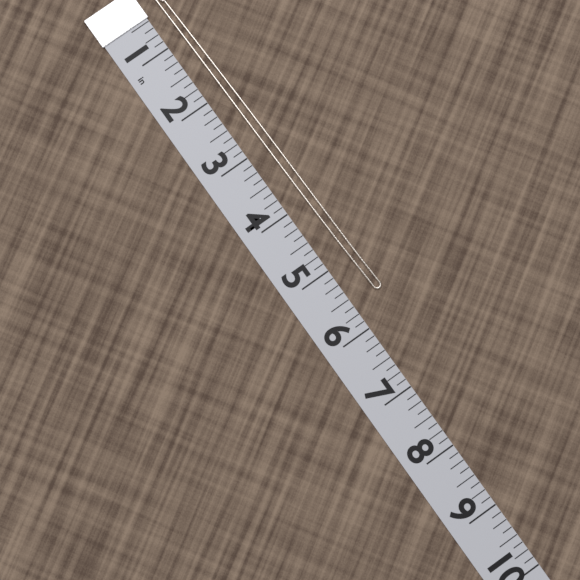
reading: 5.625 in
